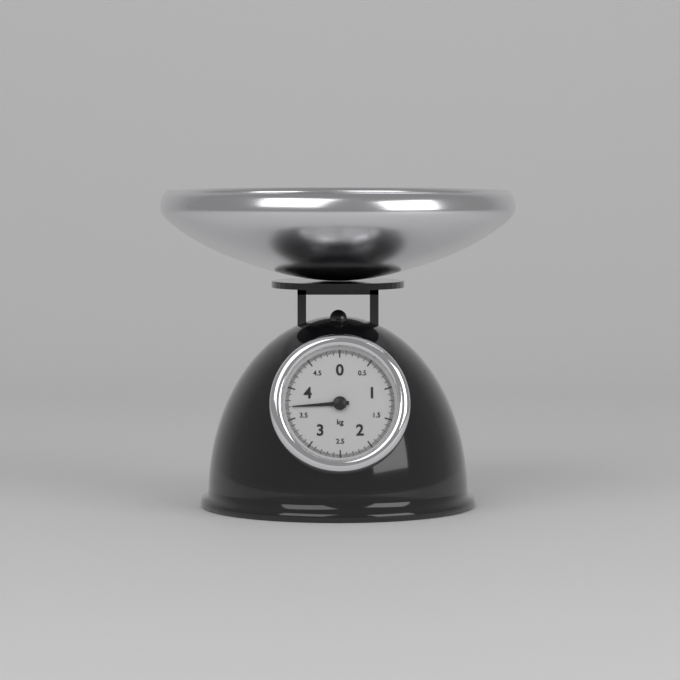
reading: 3.70 kg
